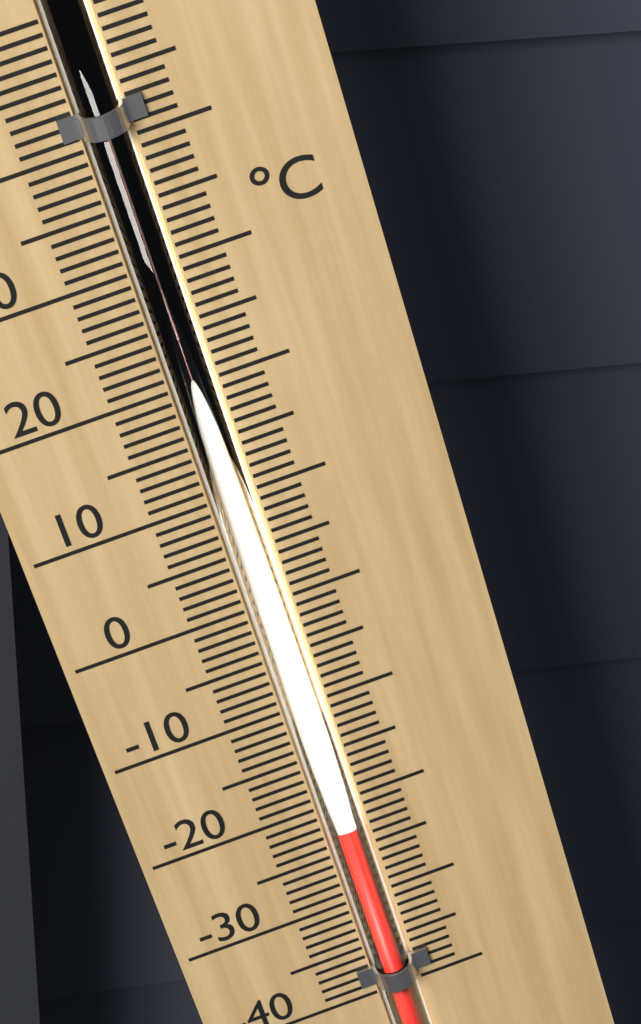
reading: -22 °C
